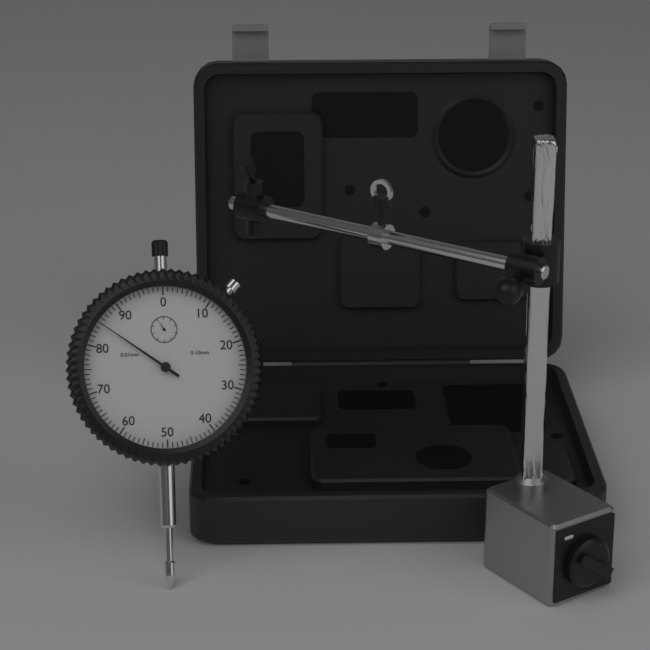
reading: 0.85 mm
